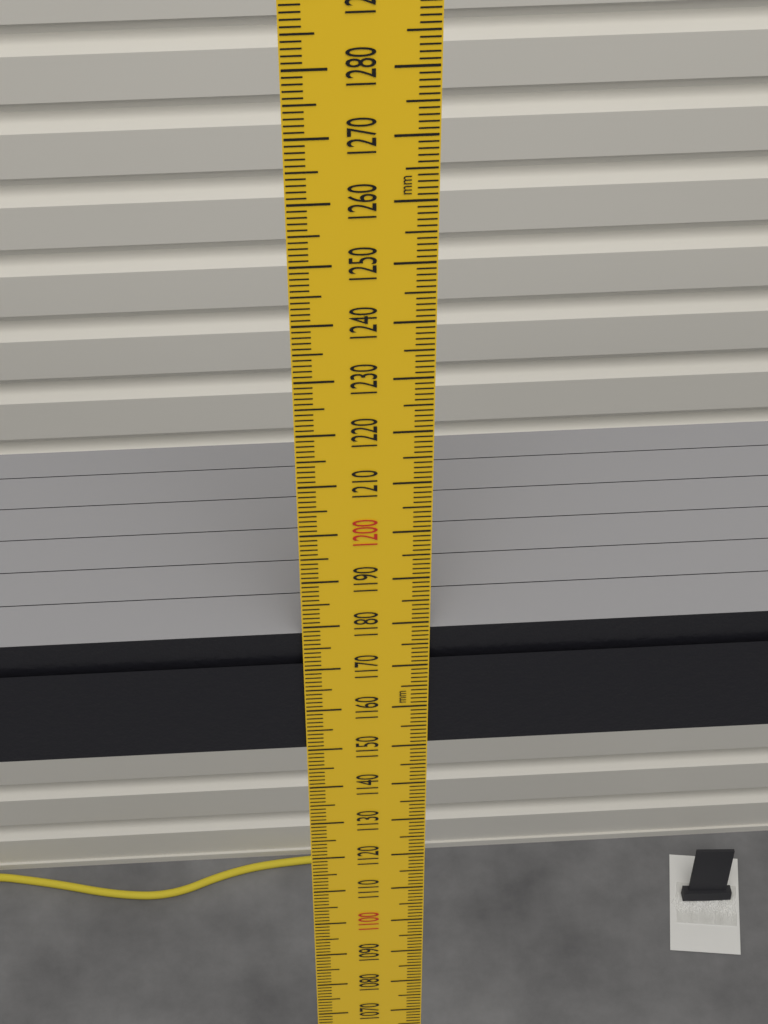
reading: 1178 mm
